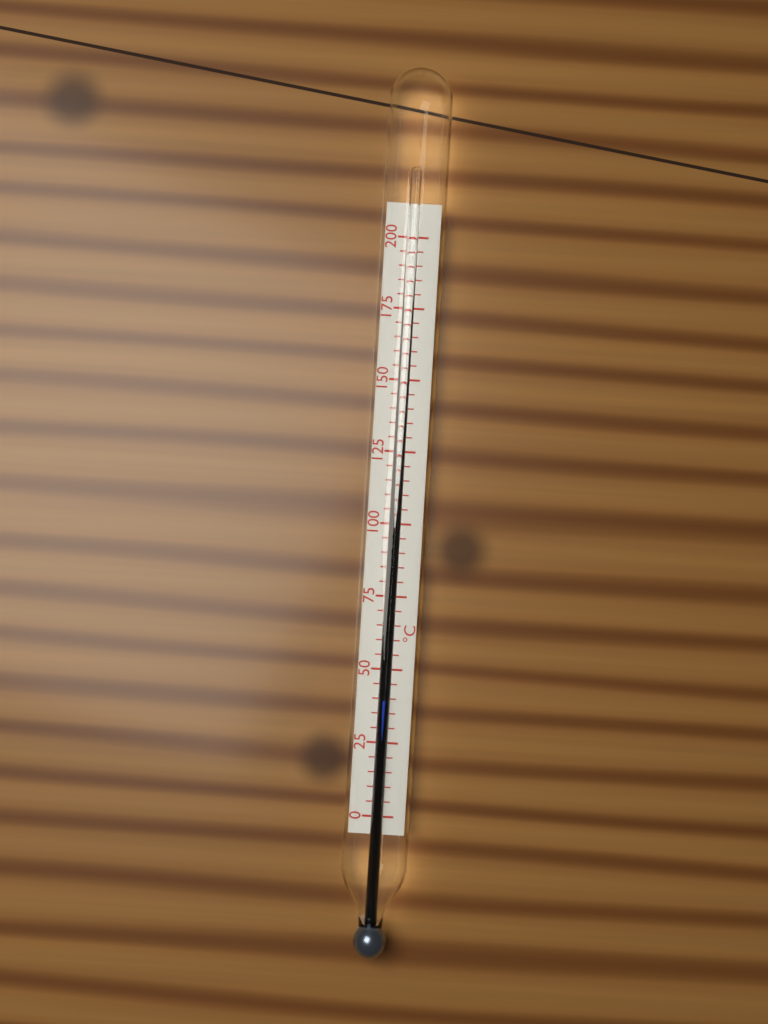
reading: 40 °C
